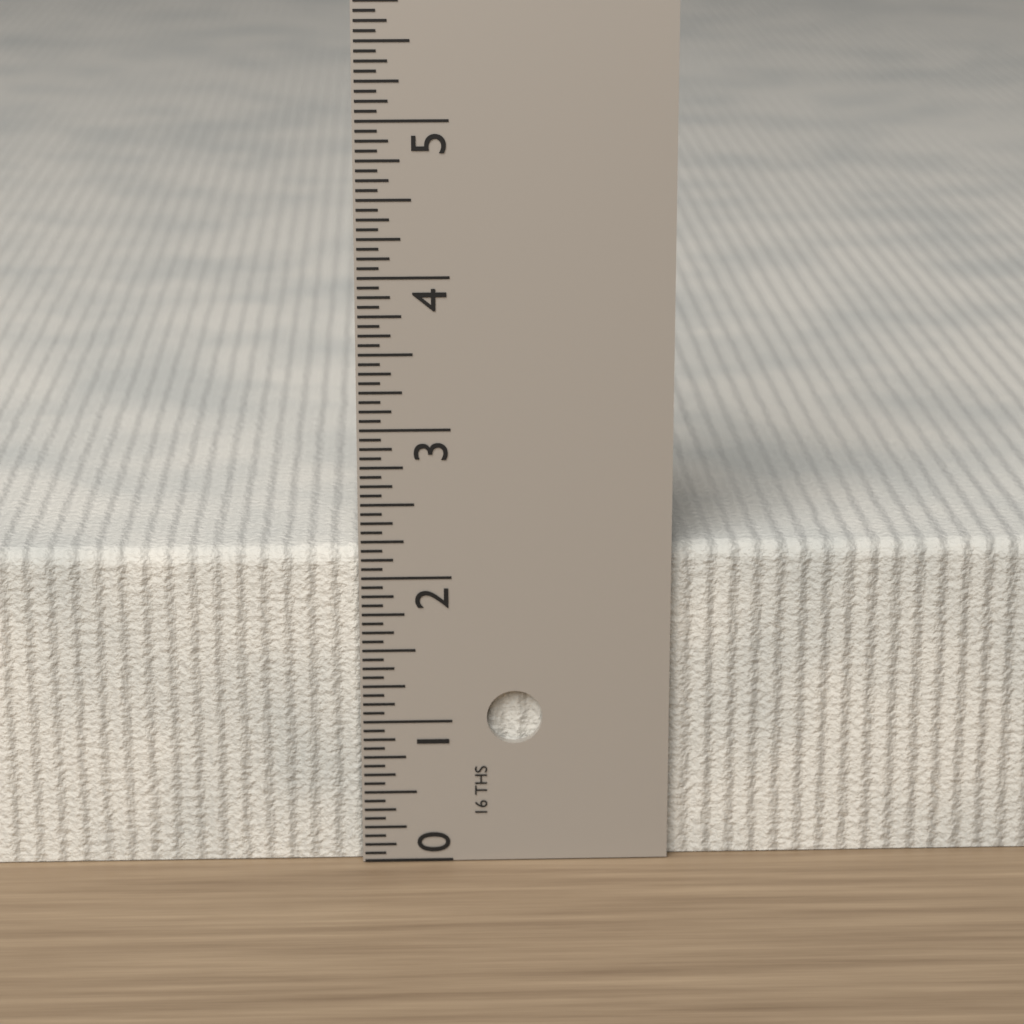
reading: 2.1875 in
